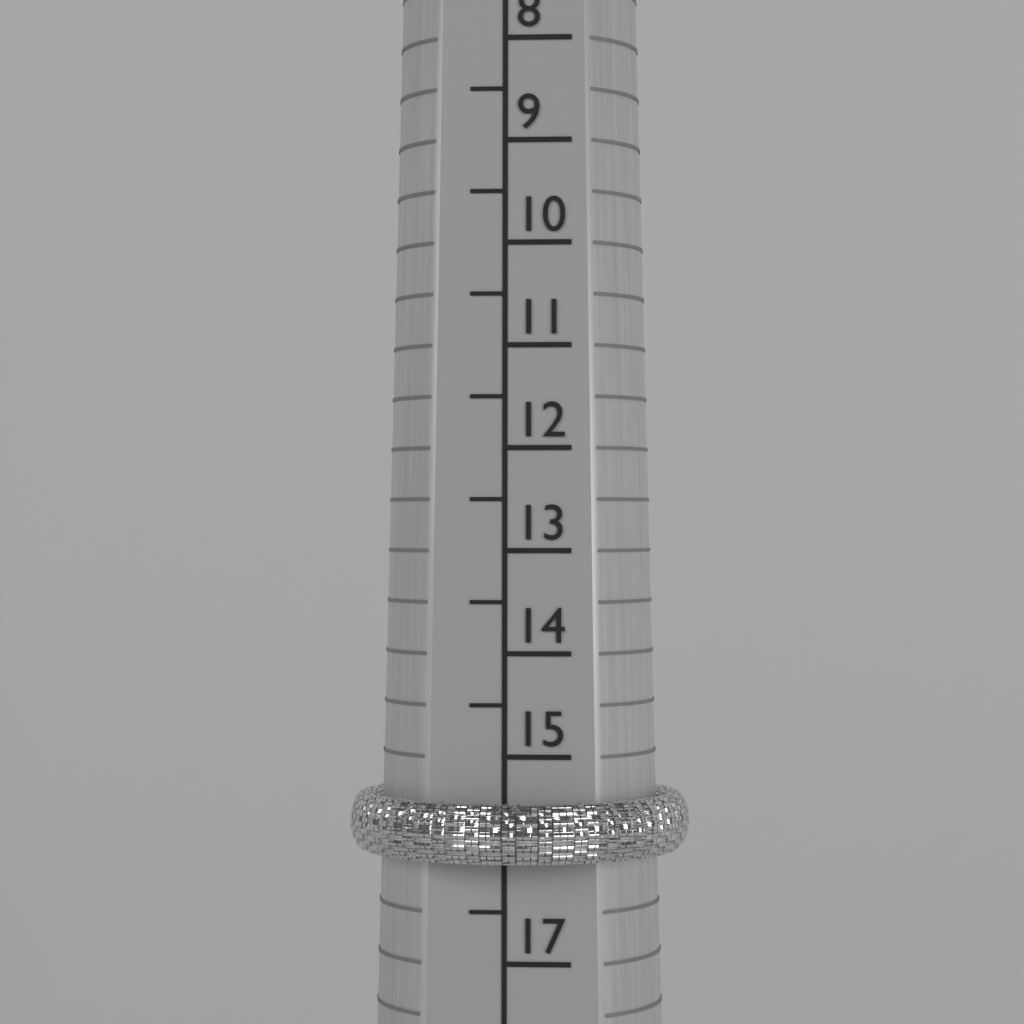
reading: 16.0 (no unit)
